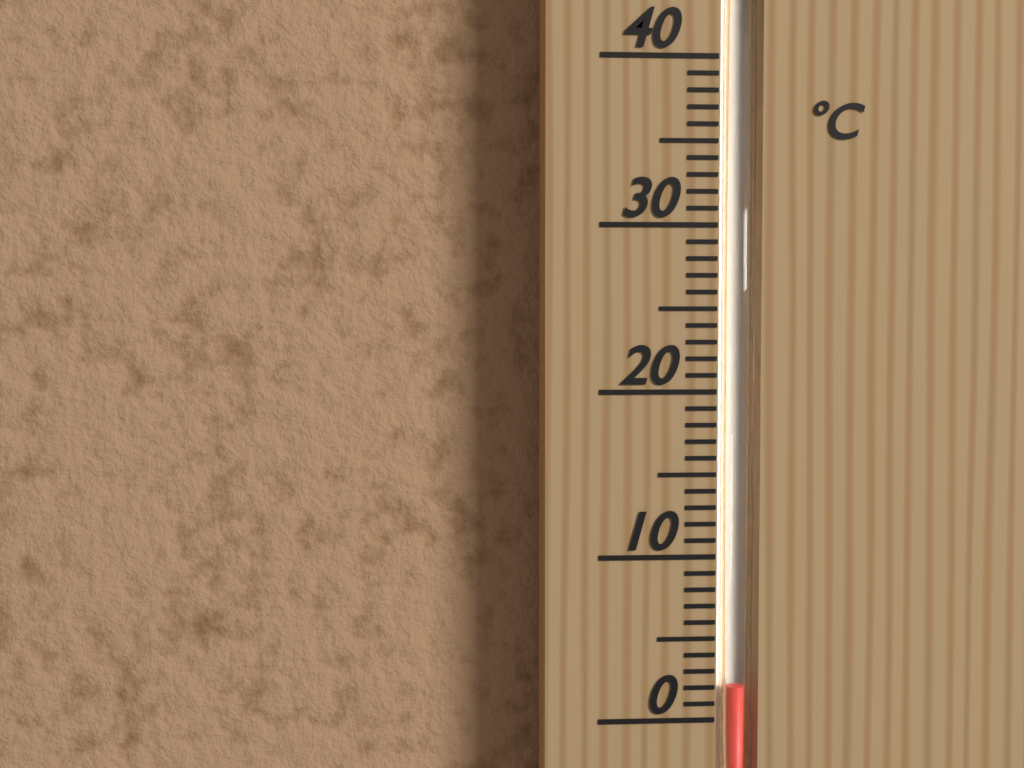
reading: 2 °C
